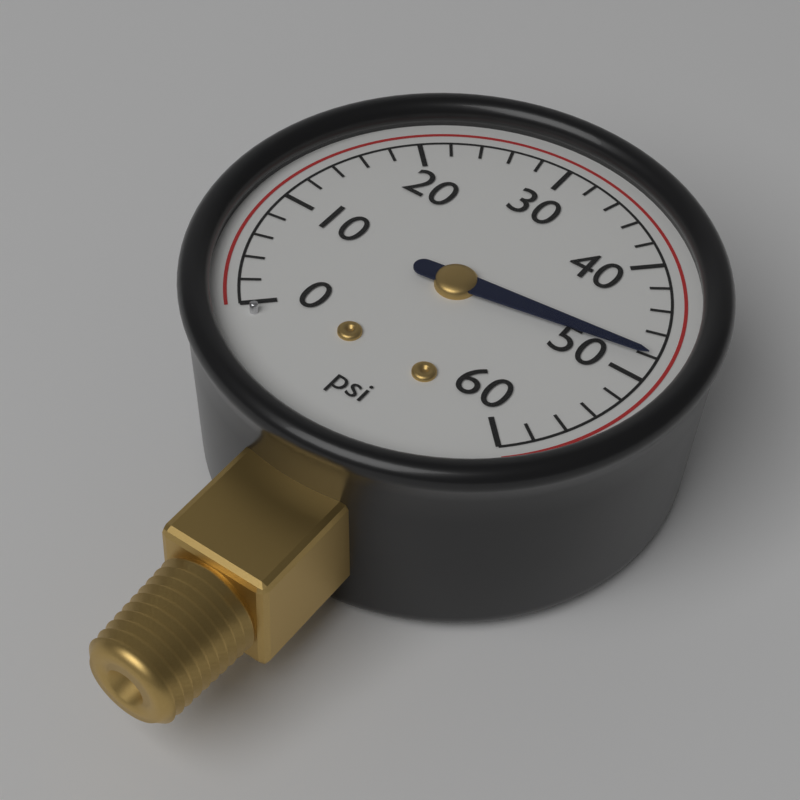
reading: 48 psi
